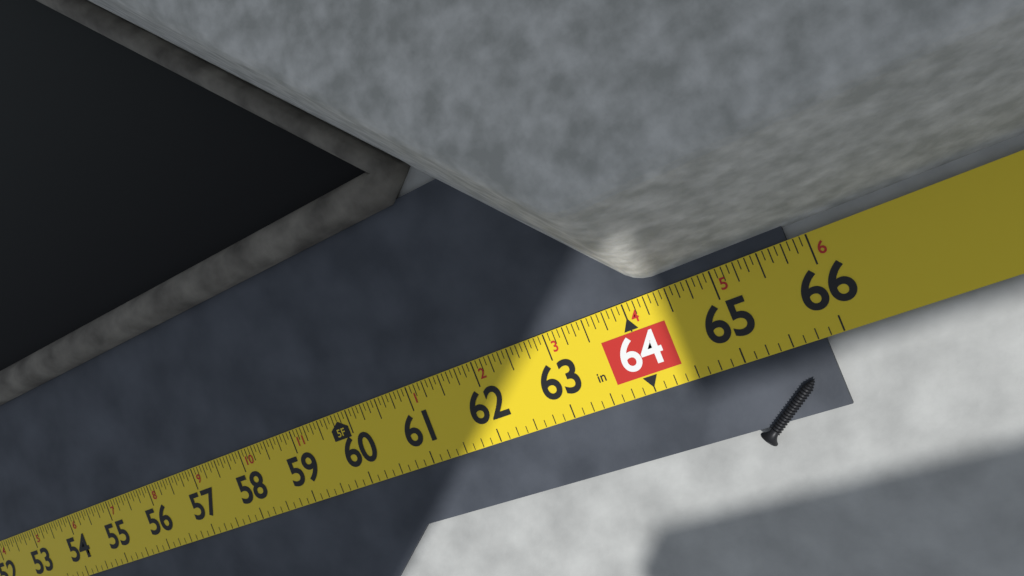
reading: 65.8125 in
